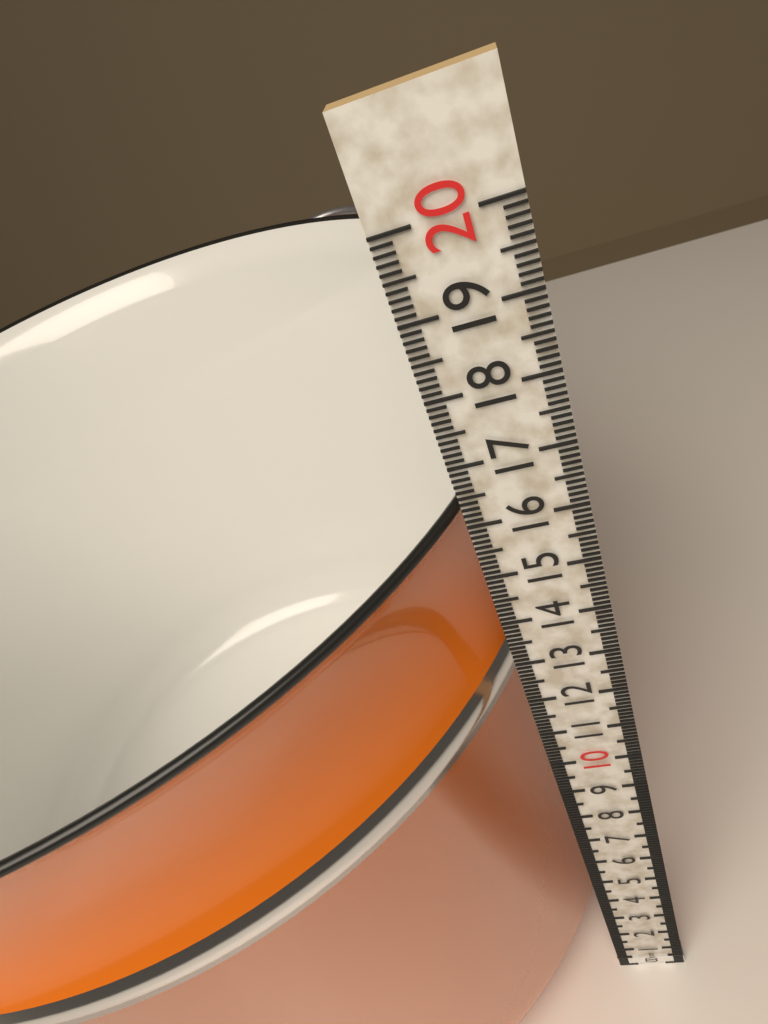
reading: 16.2 cm
